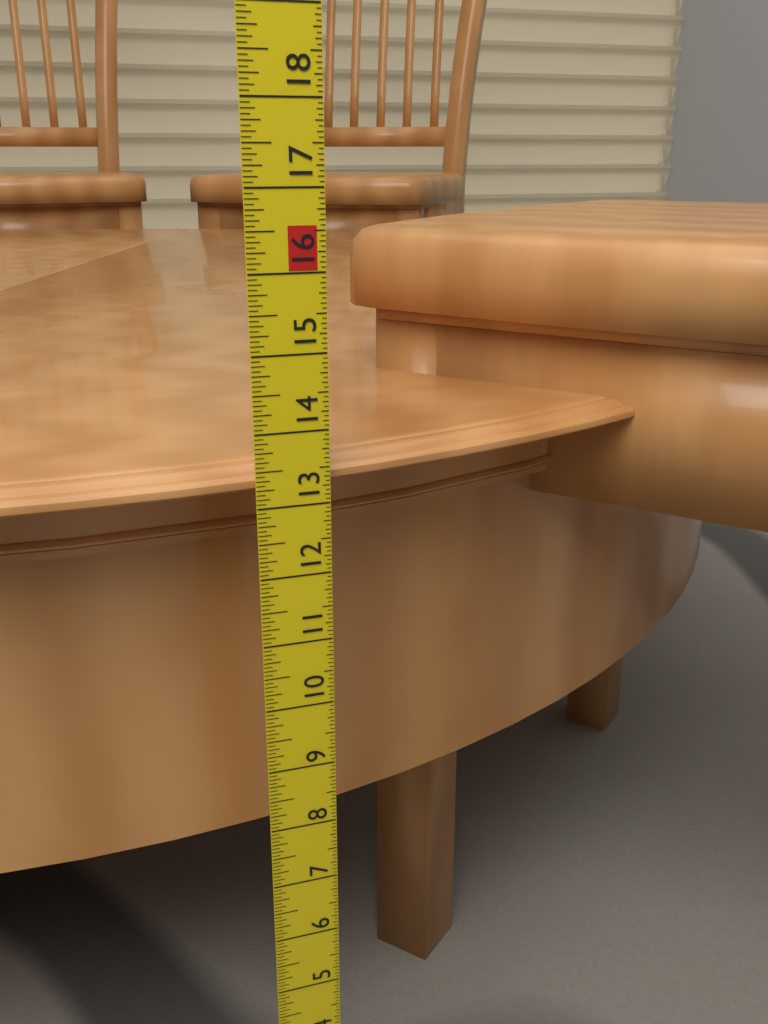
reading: 13.5000 in
